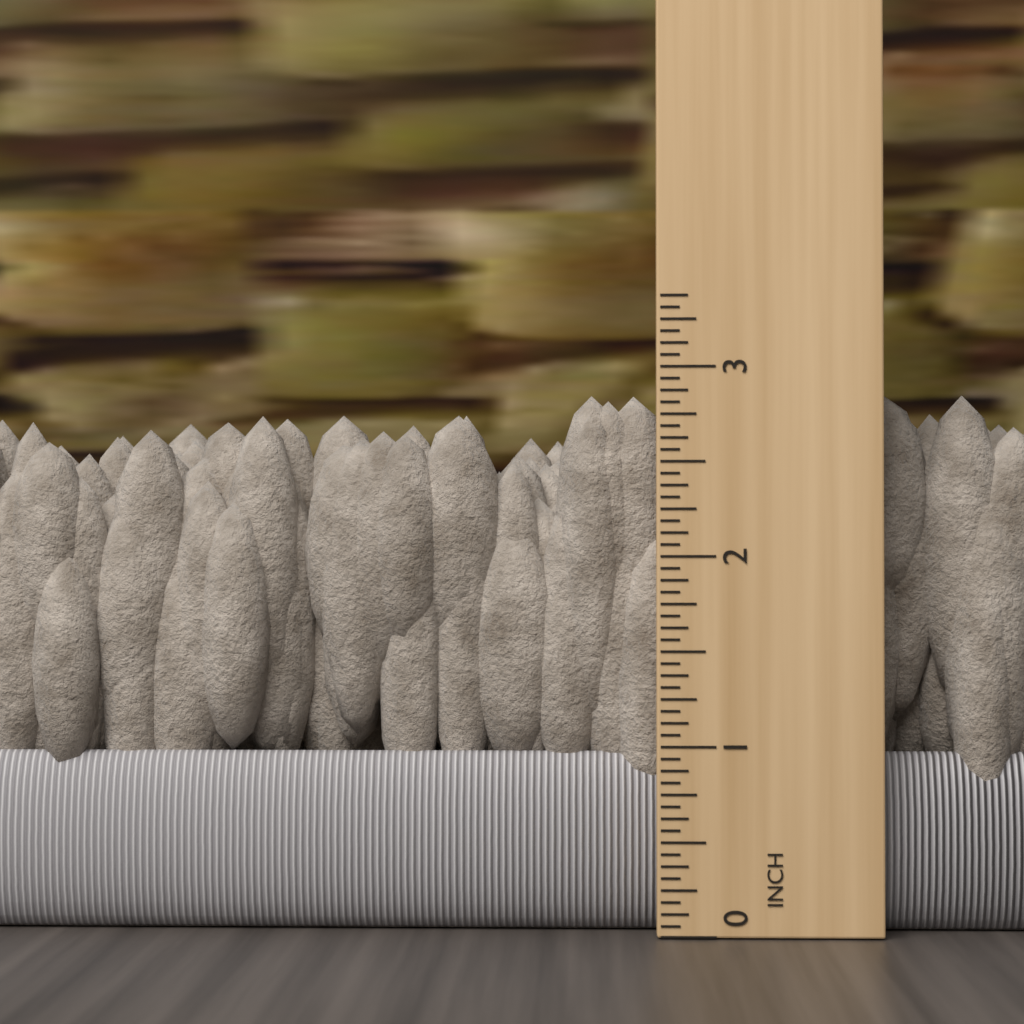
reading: 2.8750 in
